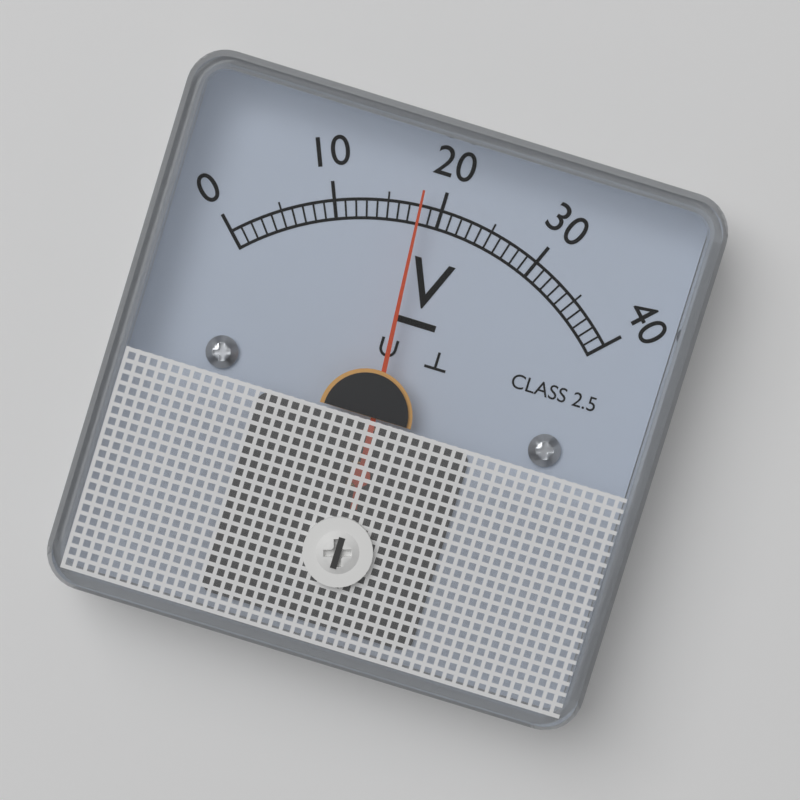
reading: 18 V
